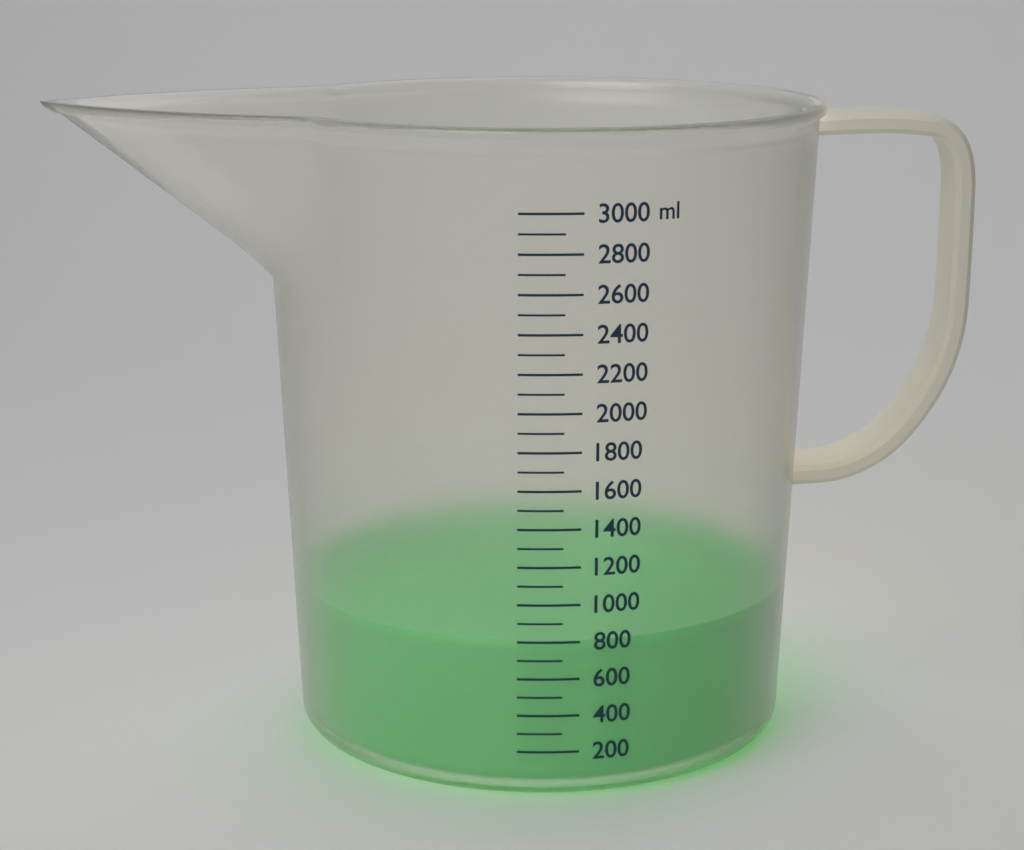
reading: 800 ml
